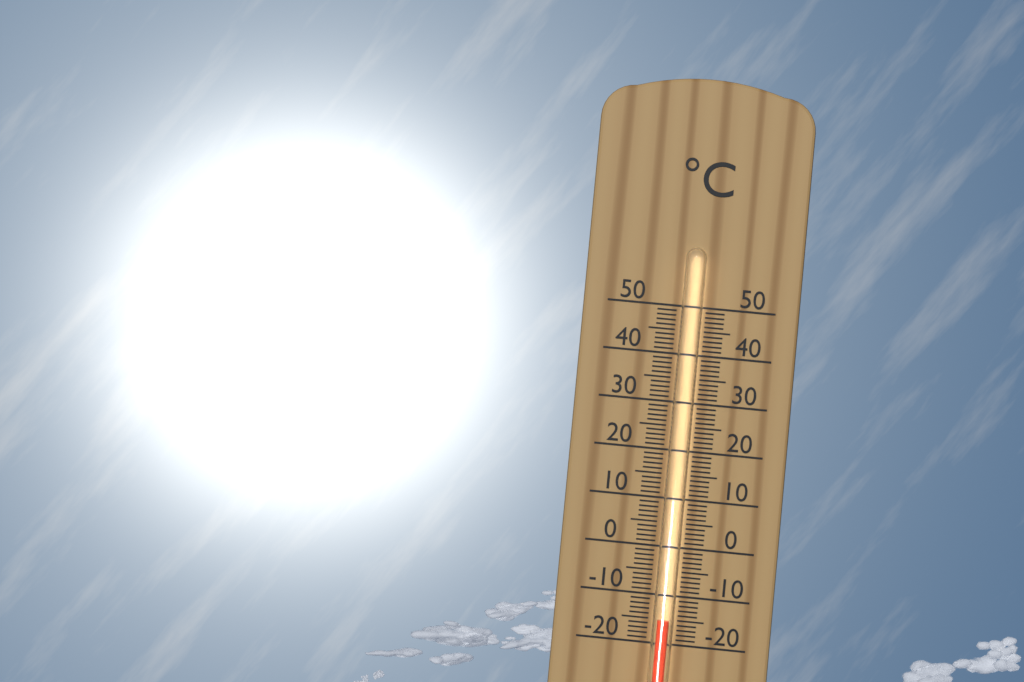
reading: -15 °C
